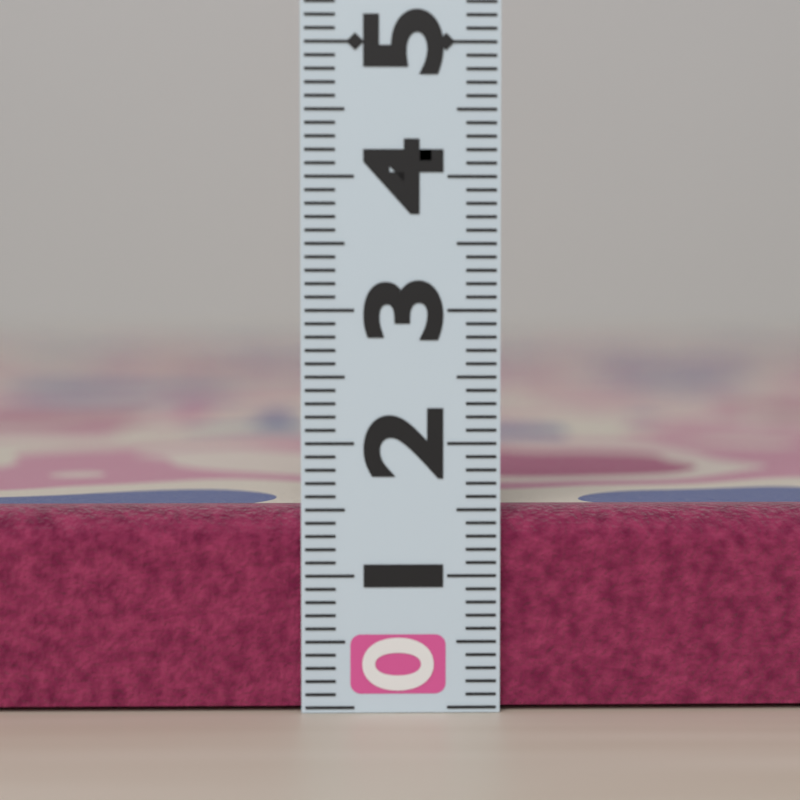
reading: 1.5 (no unit)
